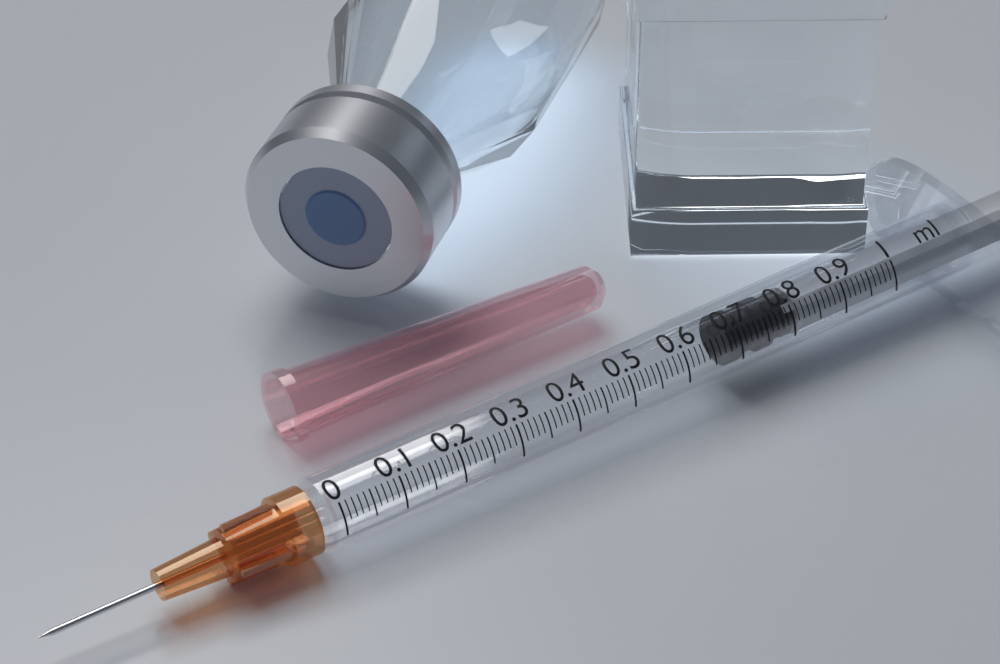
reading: 0.69 ml
